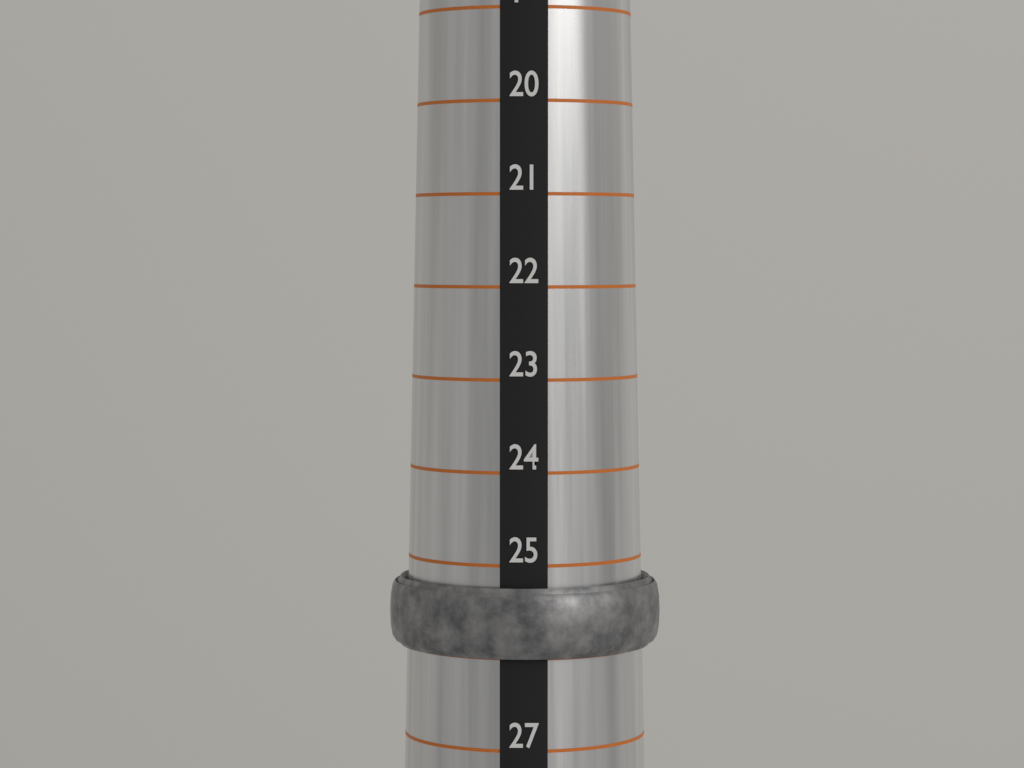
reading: 26 (no unit)
